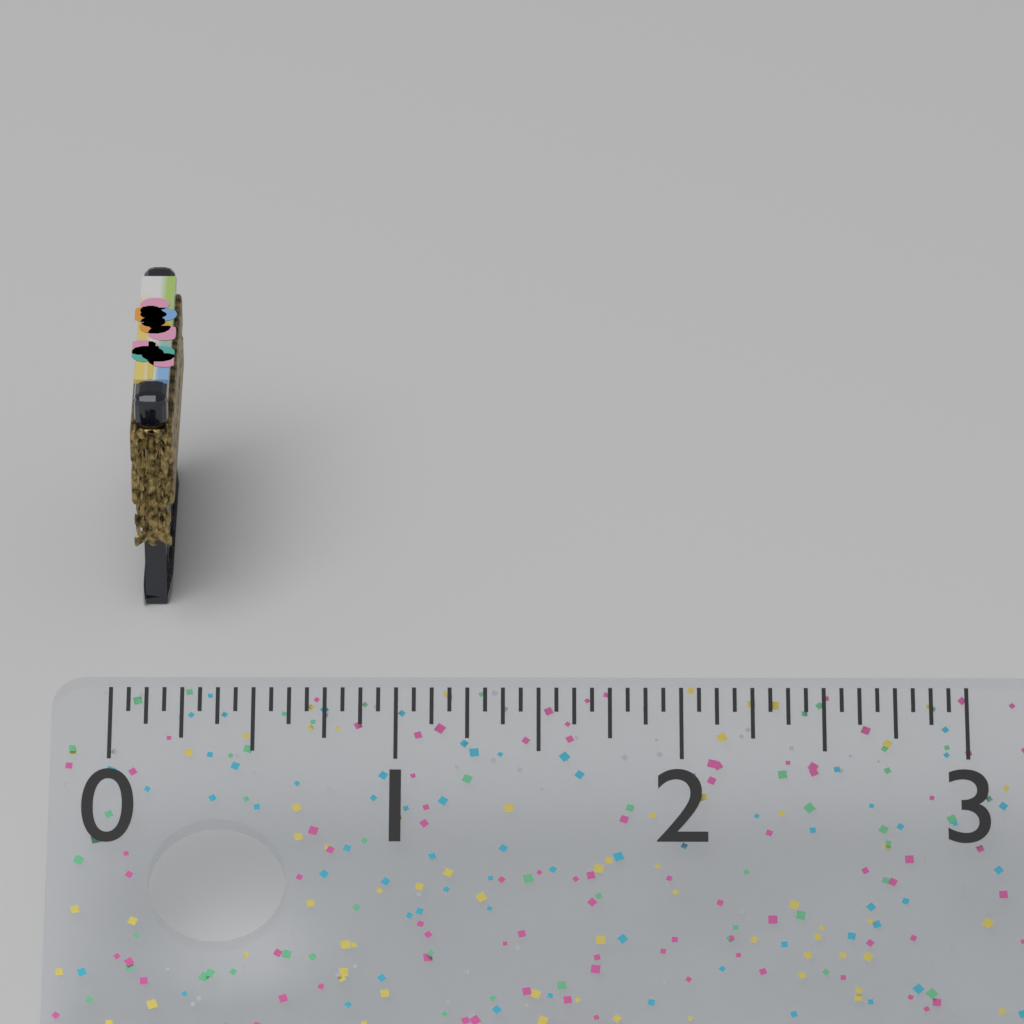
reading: 0.1250 (no unit)
